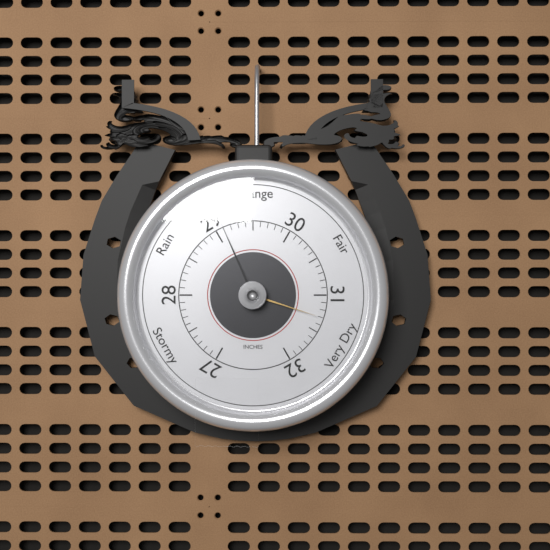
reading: 29.1 inHg
